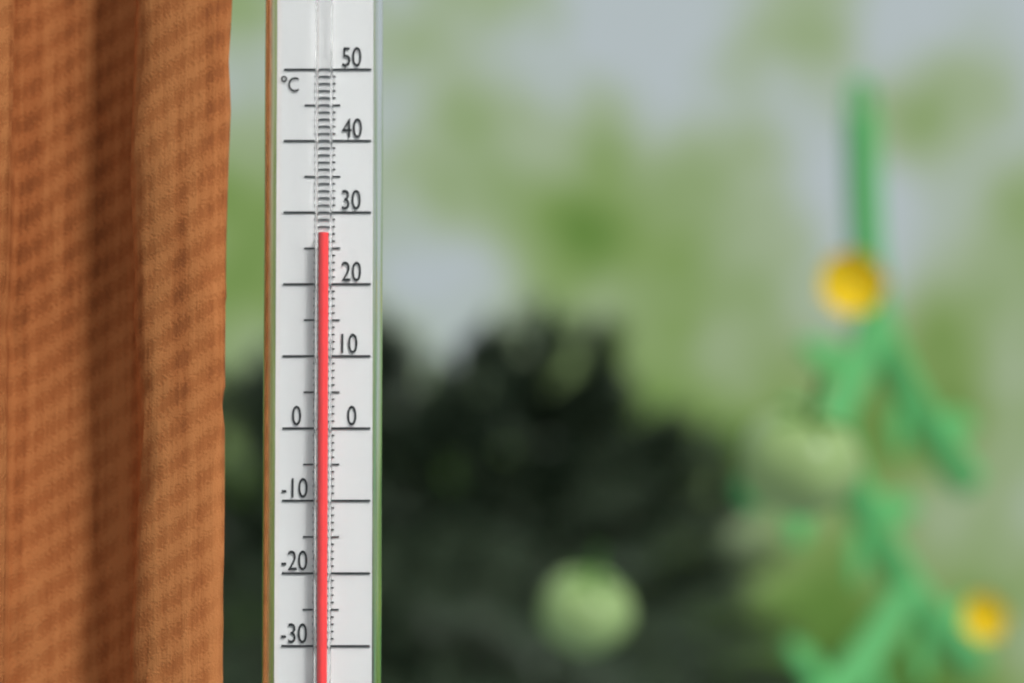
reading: 27 °C
